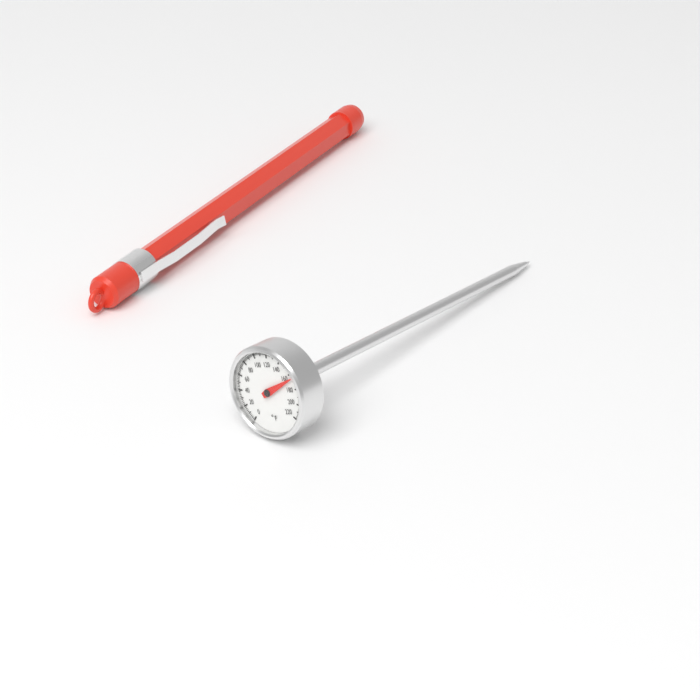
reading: 166 °F
